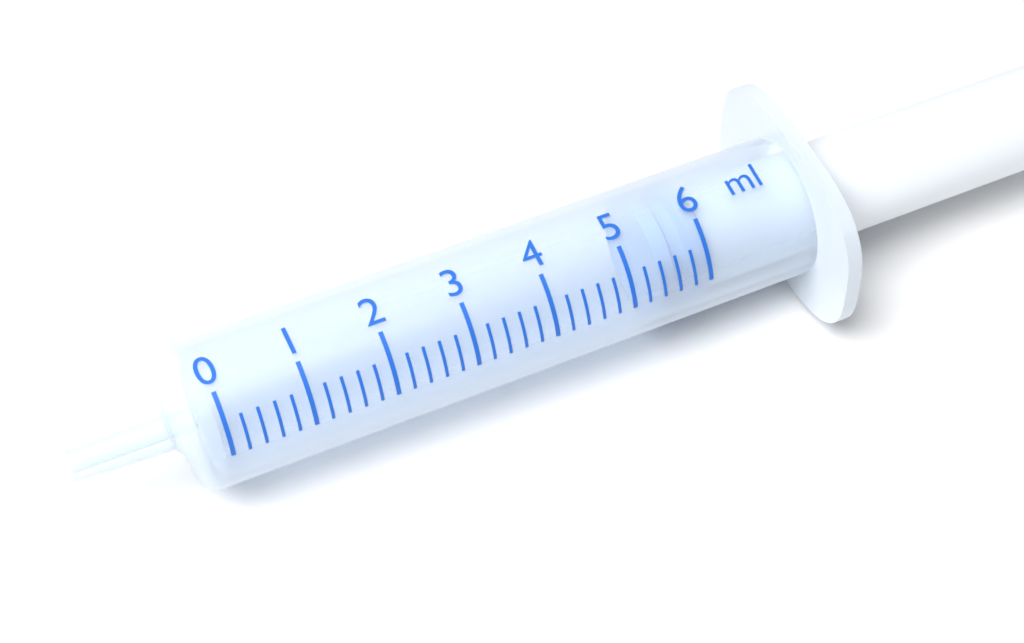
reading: 5.4 ml
